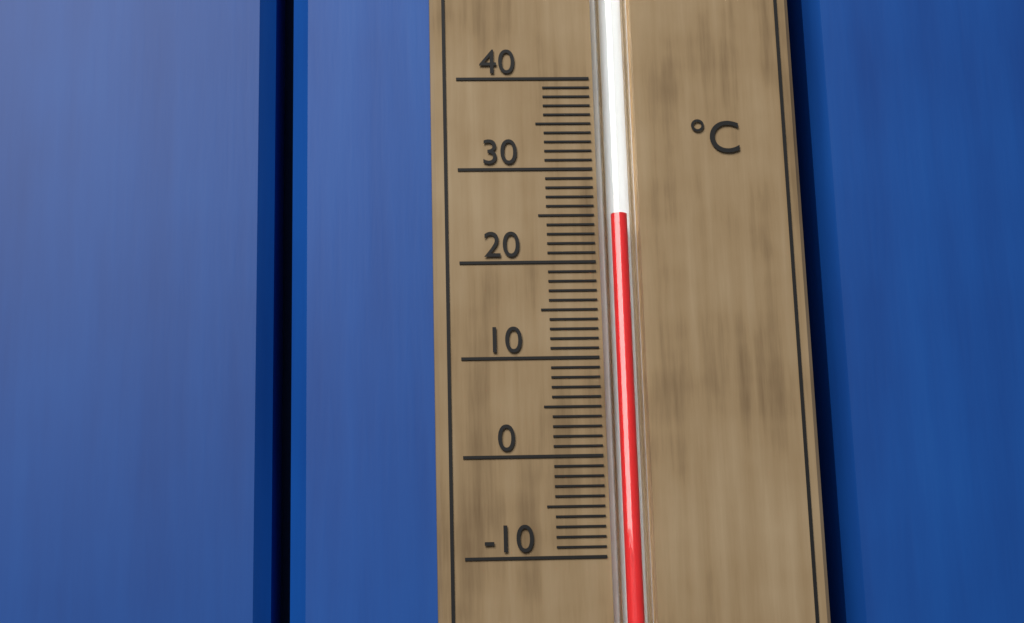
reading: 25 °C
